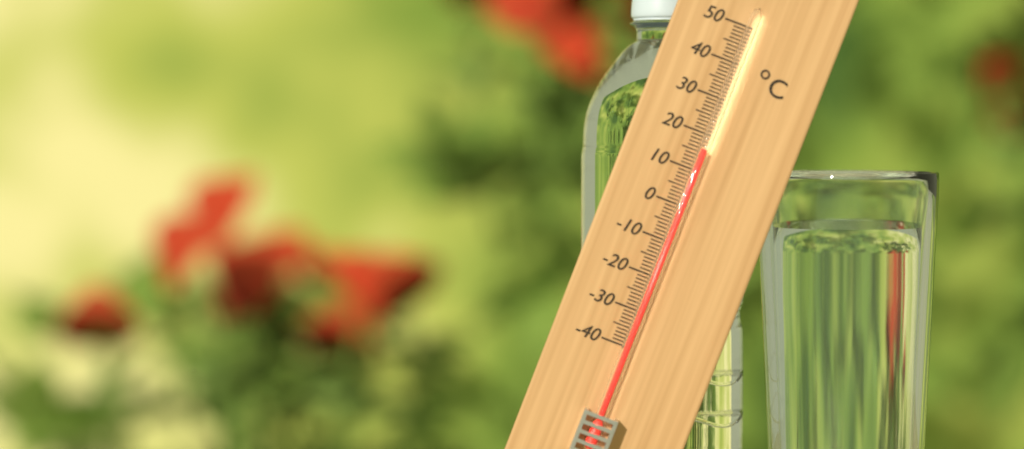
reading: 16 °C
